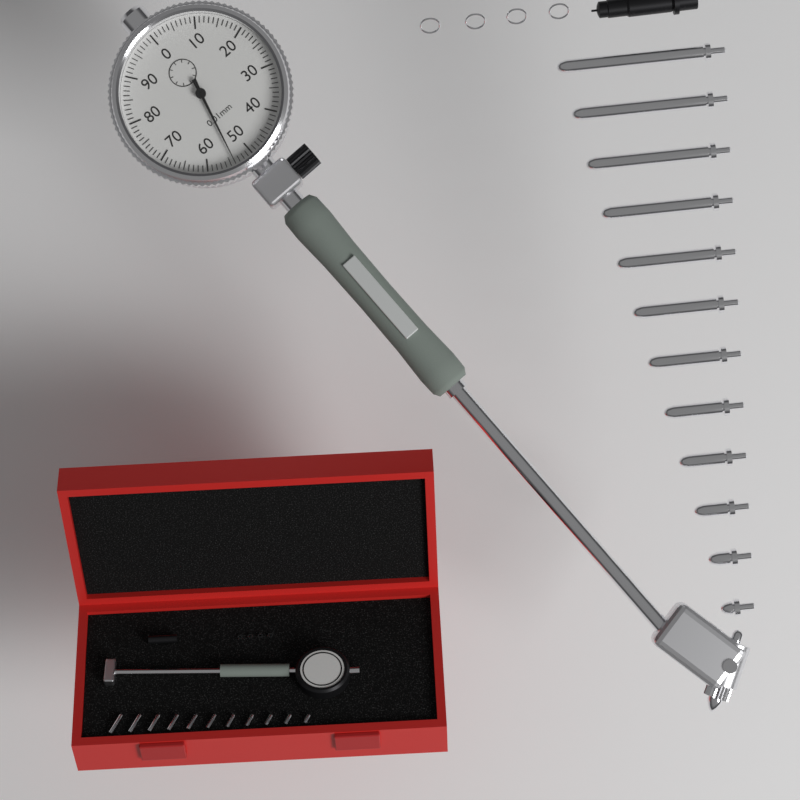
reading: 0.54 mm
